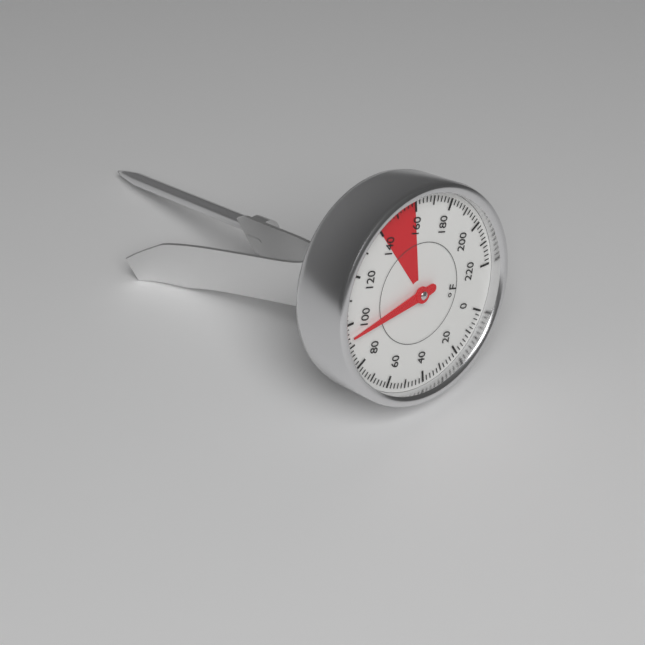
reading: 94 °F
